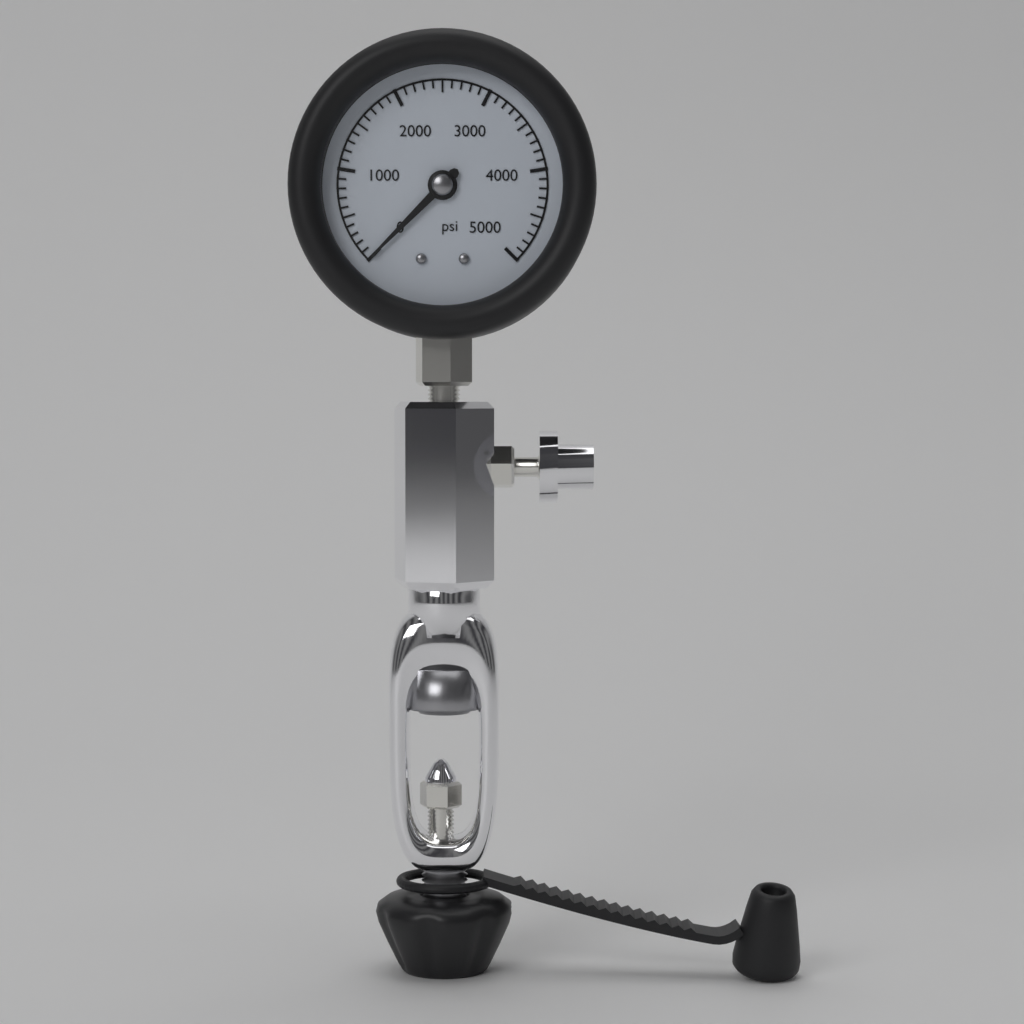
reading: 0 psi
